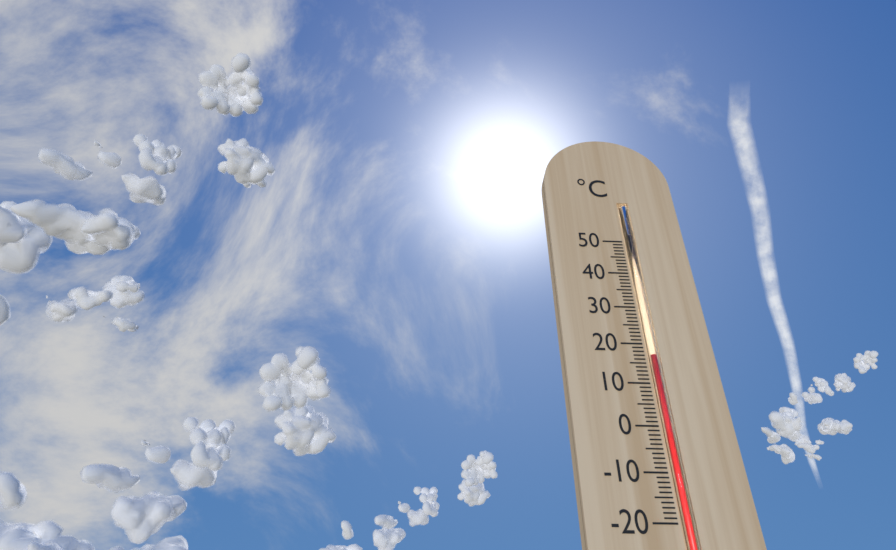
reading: 17 °C
